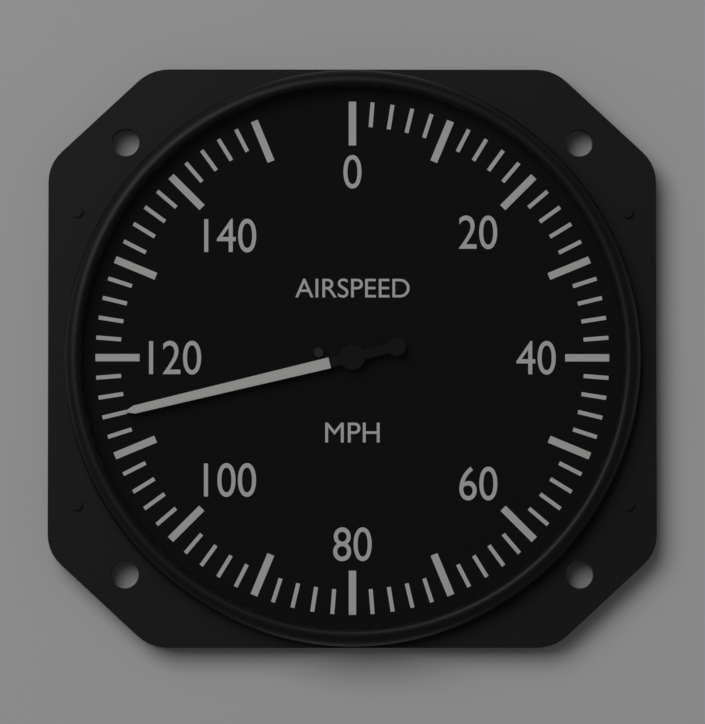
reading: 114 mph
